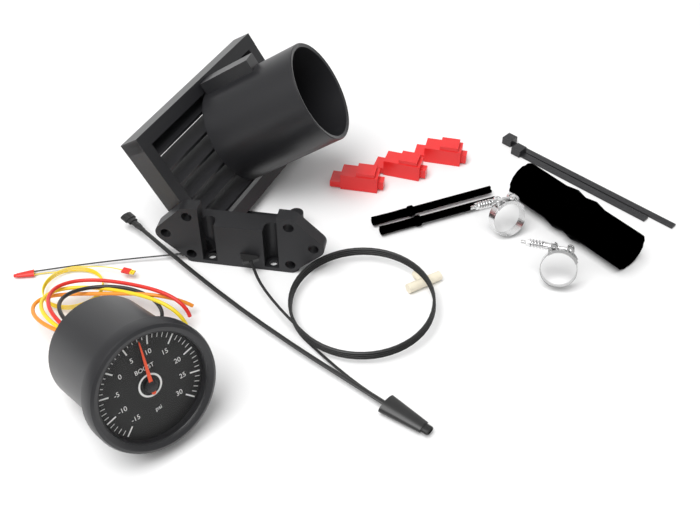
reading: 8 psi
